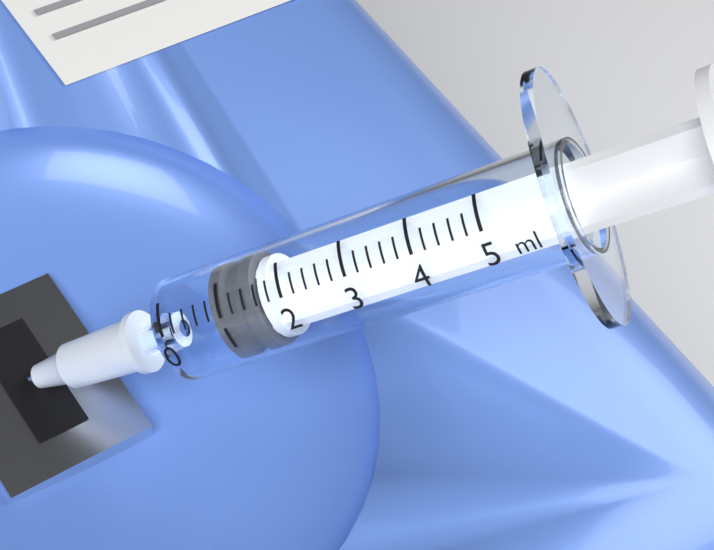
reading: 0.8 ml
